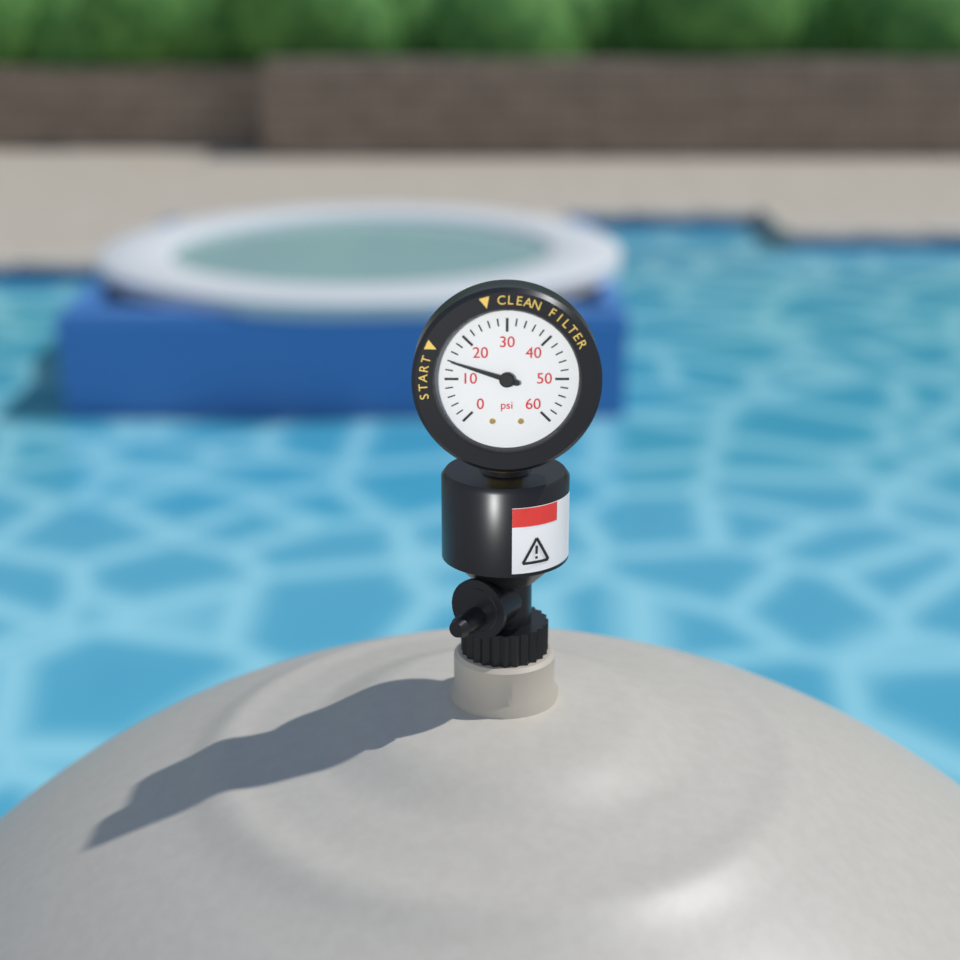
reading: 14 psi
